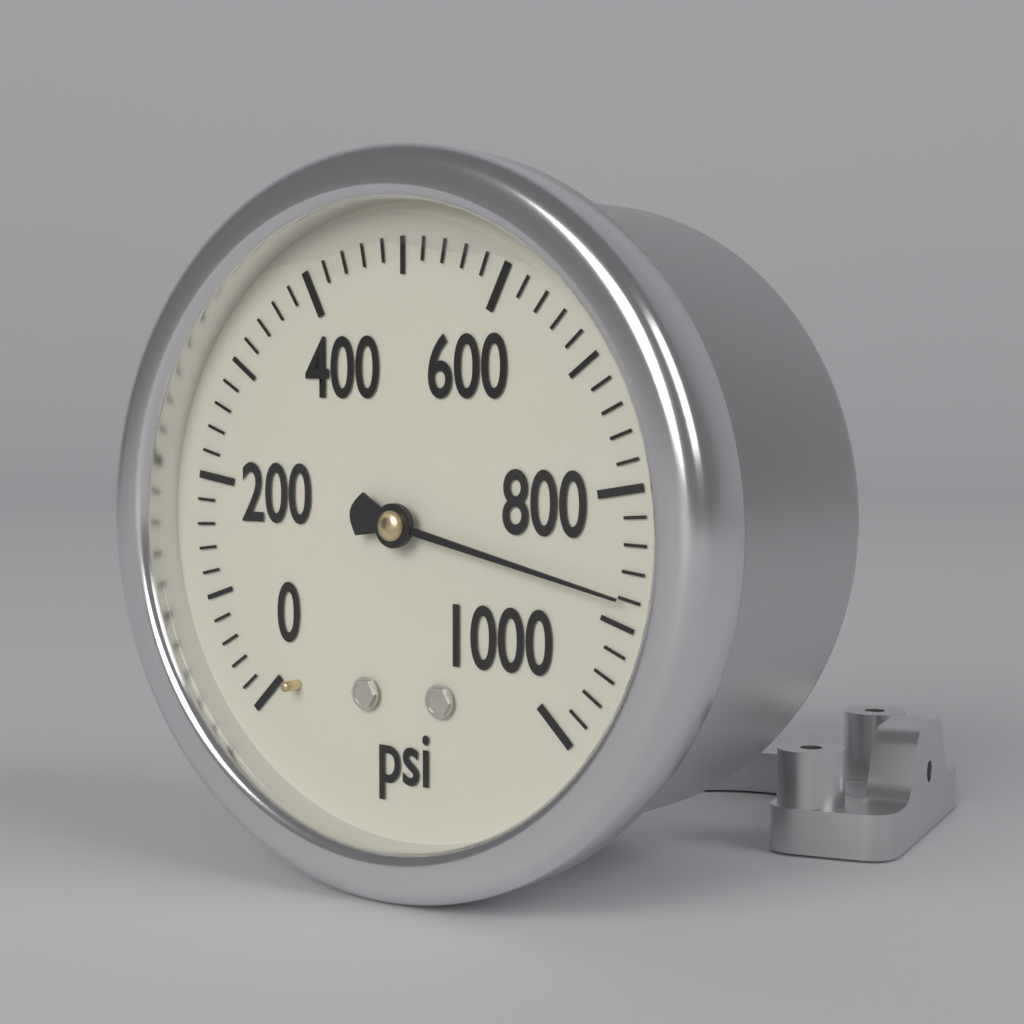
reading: 880 psi
